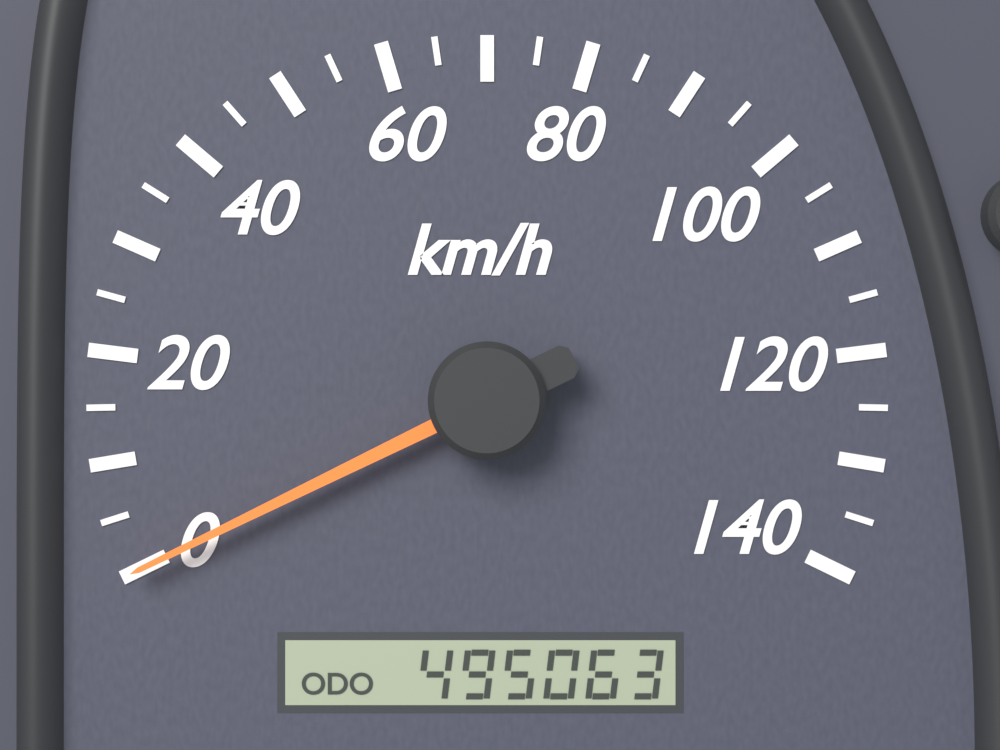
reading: 0 km/h
